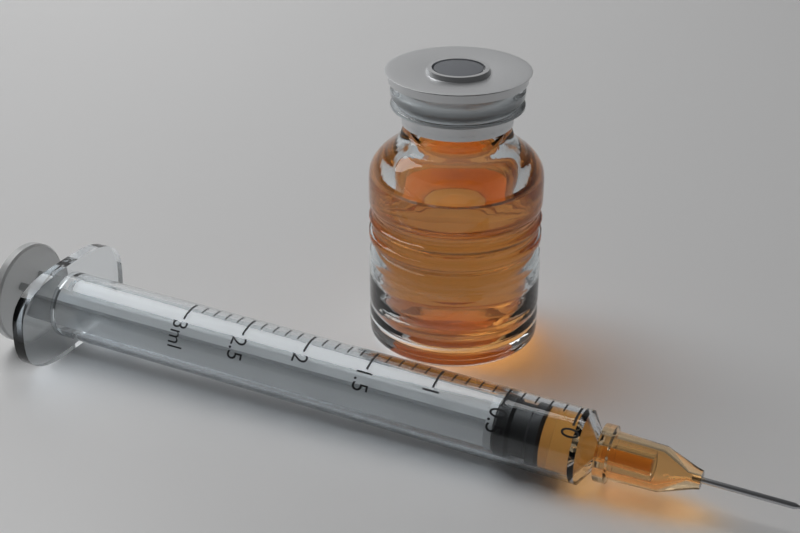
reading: 0.2 ml
